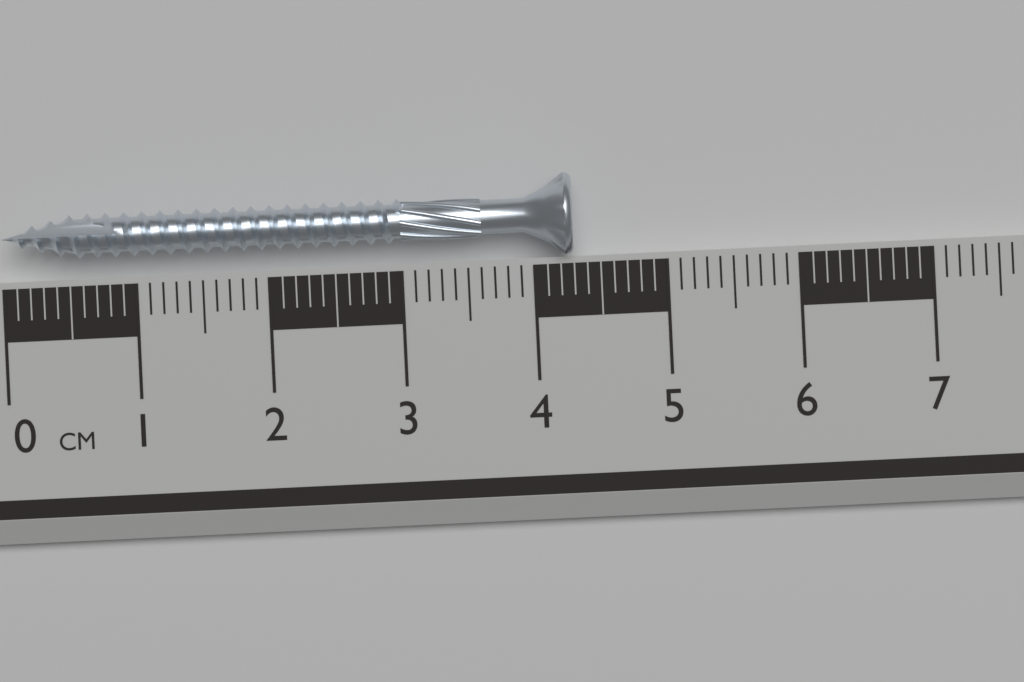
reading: 4.3 cm
